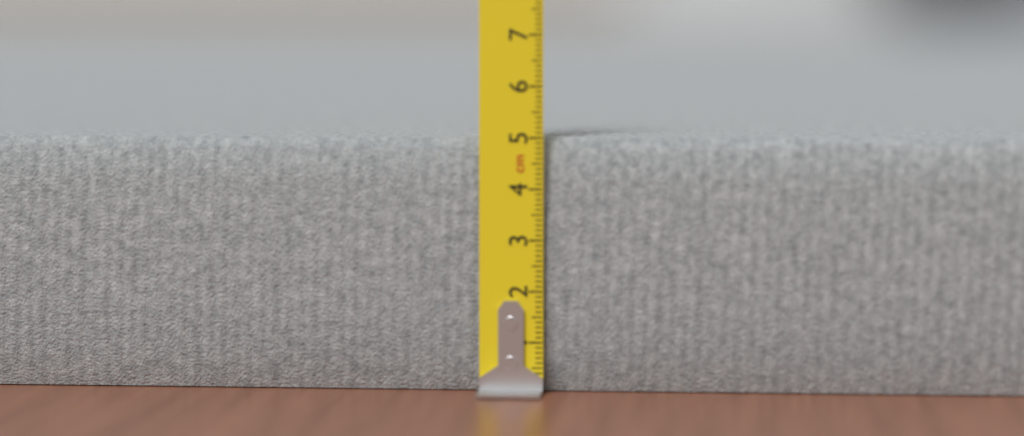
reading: 5.0 cm
